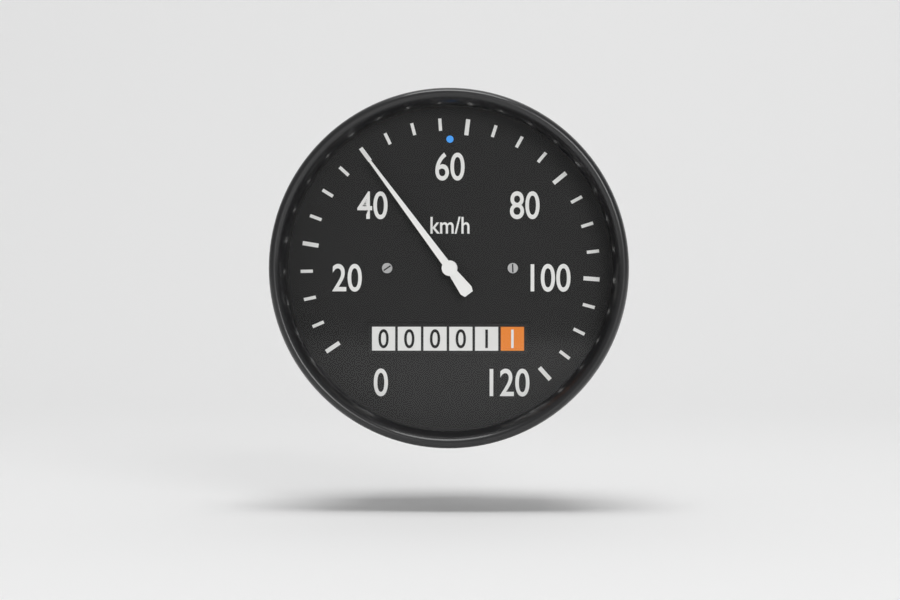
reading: 40 km/h
